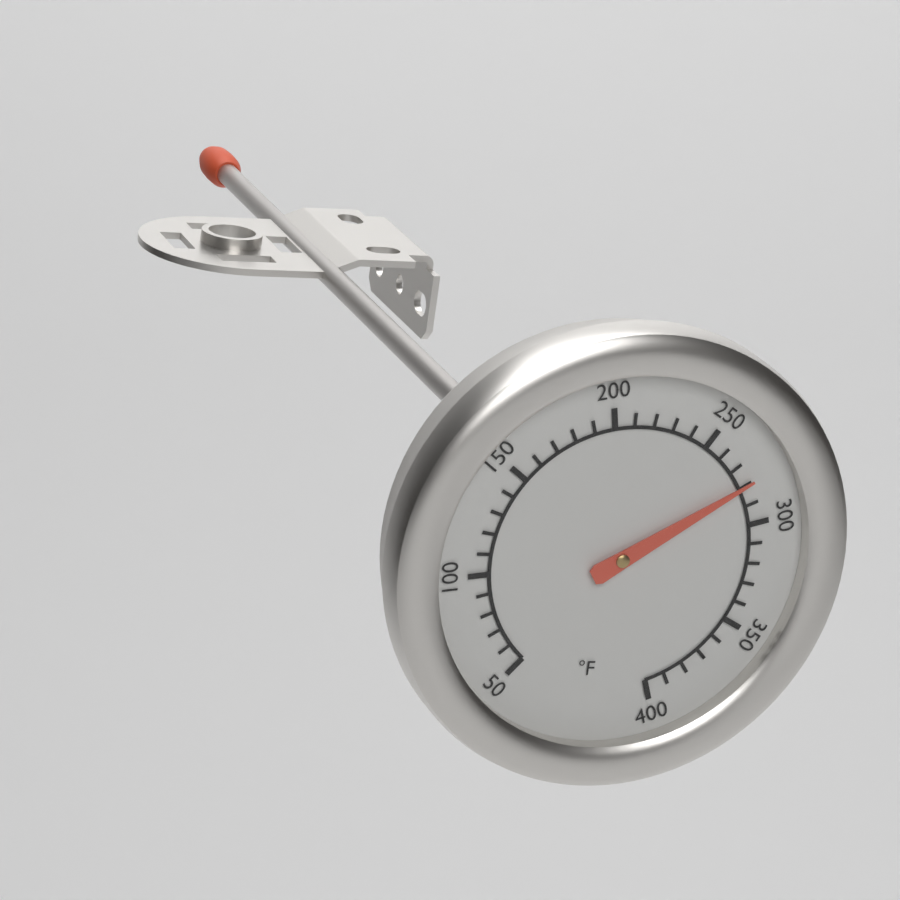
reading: 280 °F
